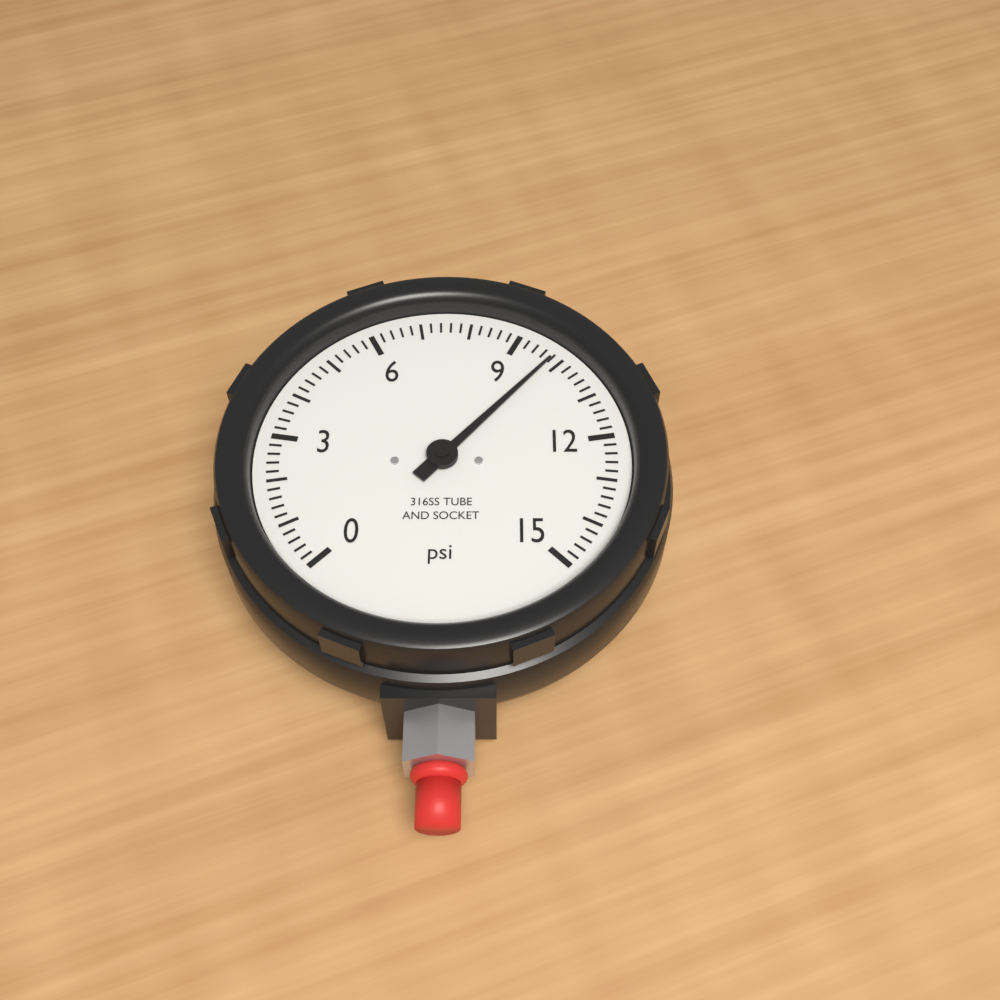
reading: 9.8 psi
